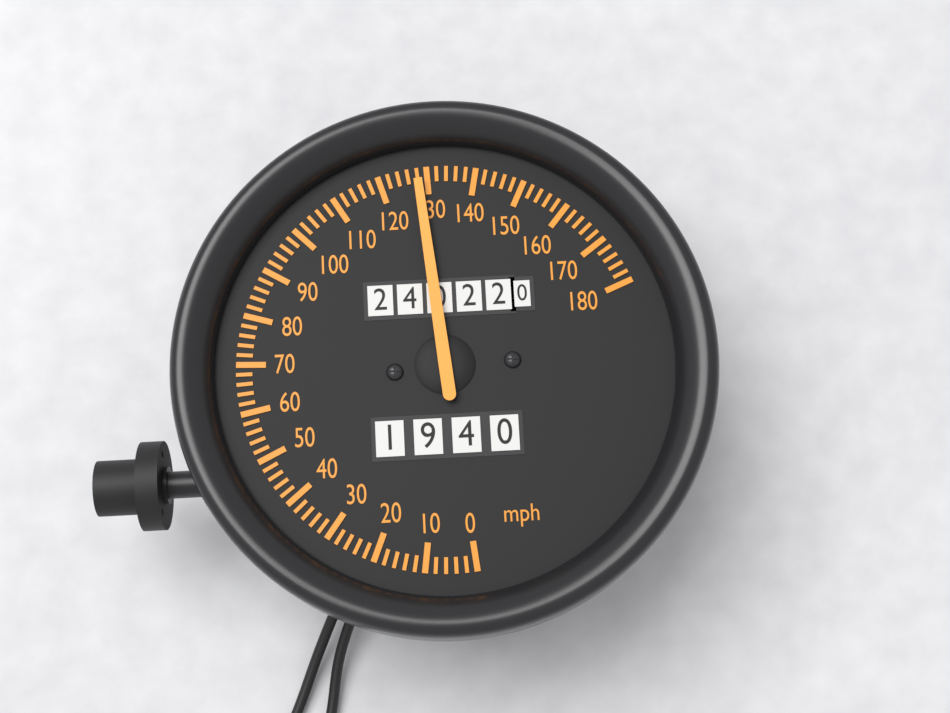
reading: 128 mph
